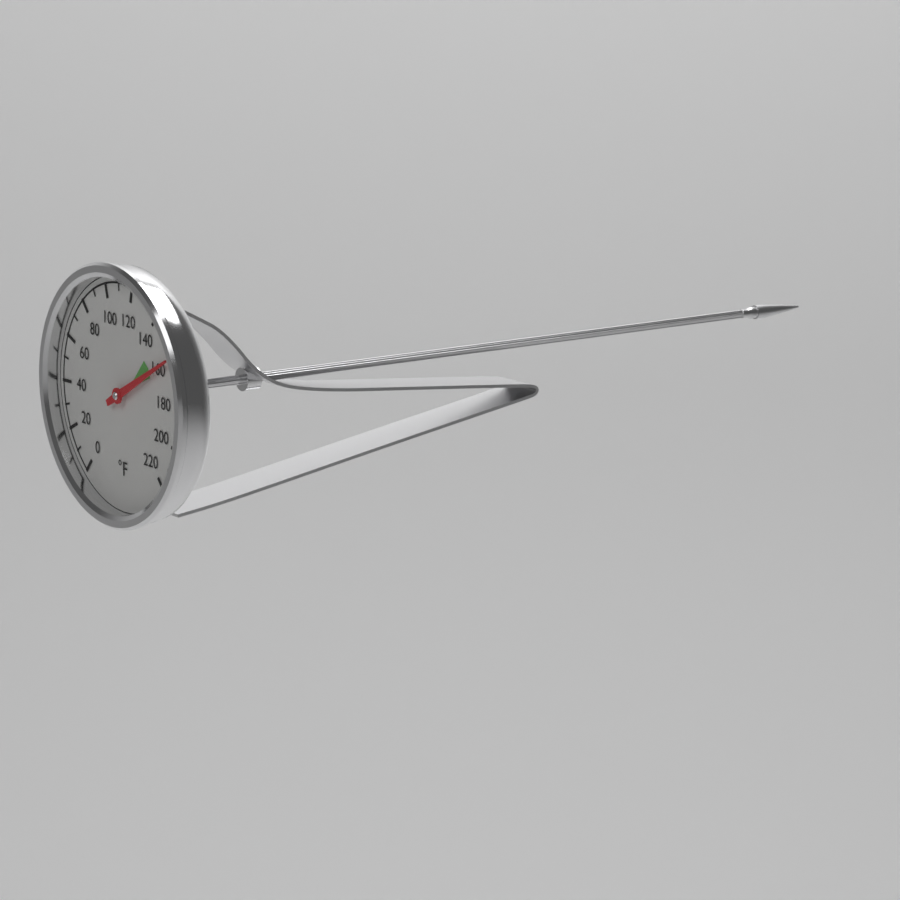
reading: 160 °F
